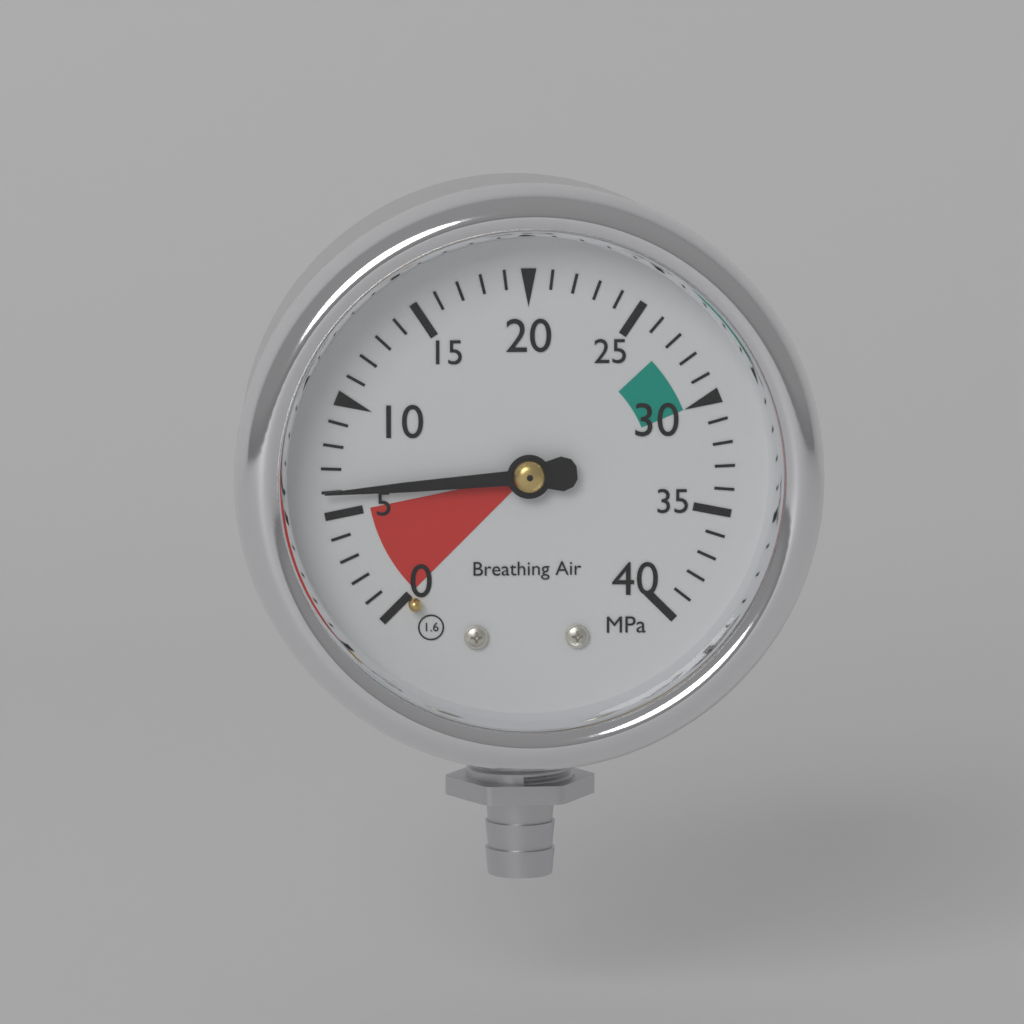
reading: 6 MPa
